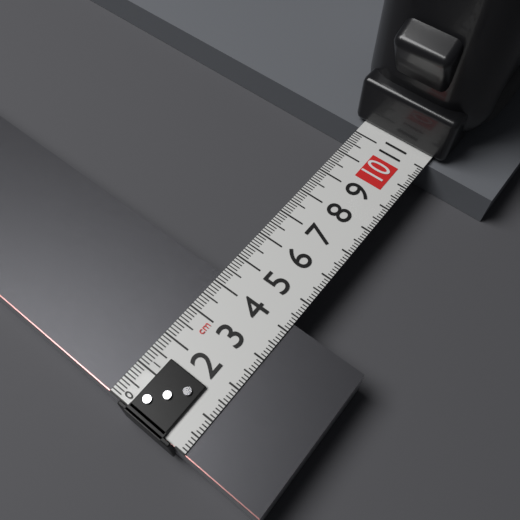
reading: 4.3 cm
